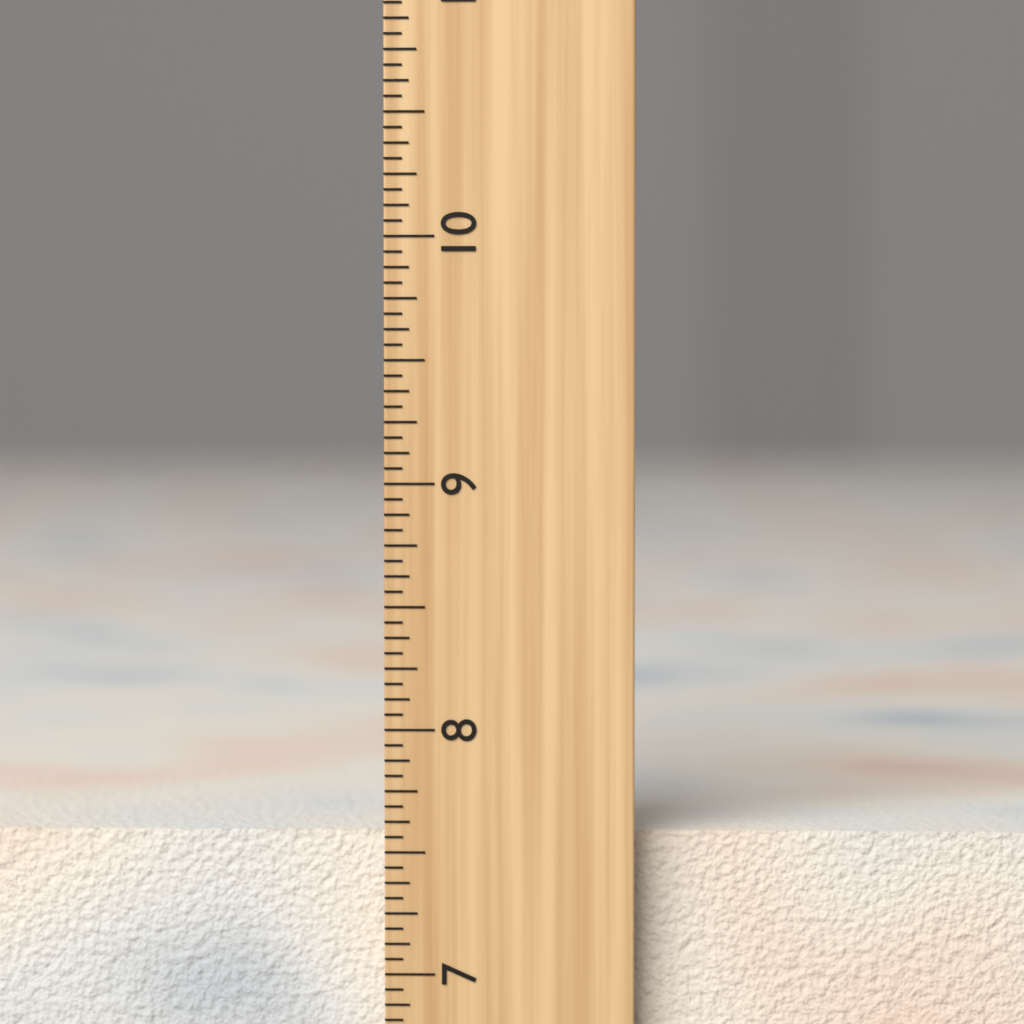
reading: 7.5625 inch
